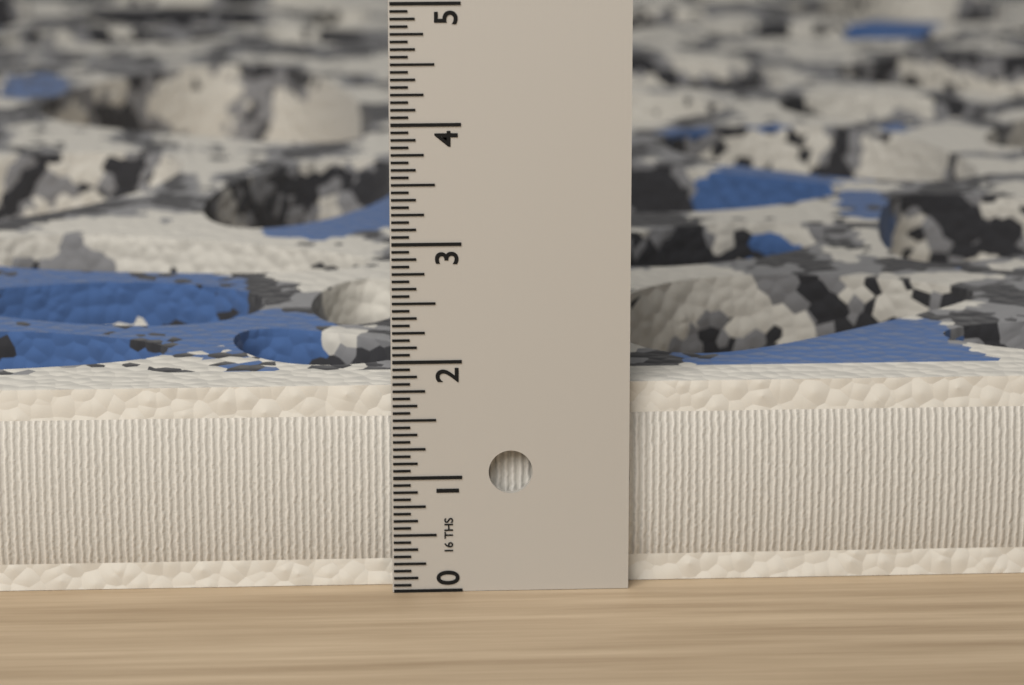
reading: 1.7500 in
